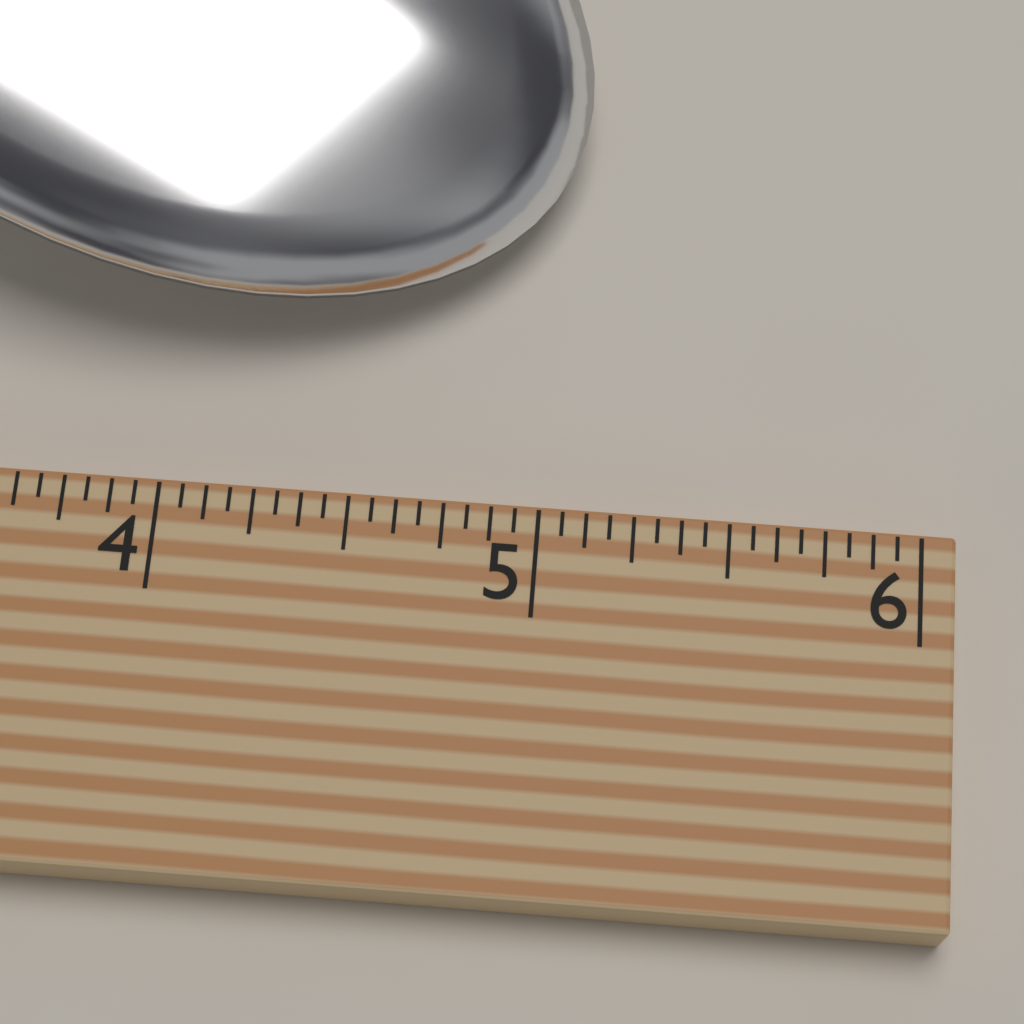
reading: 5.0625 (no unit)
